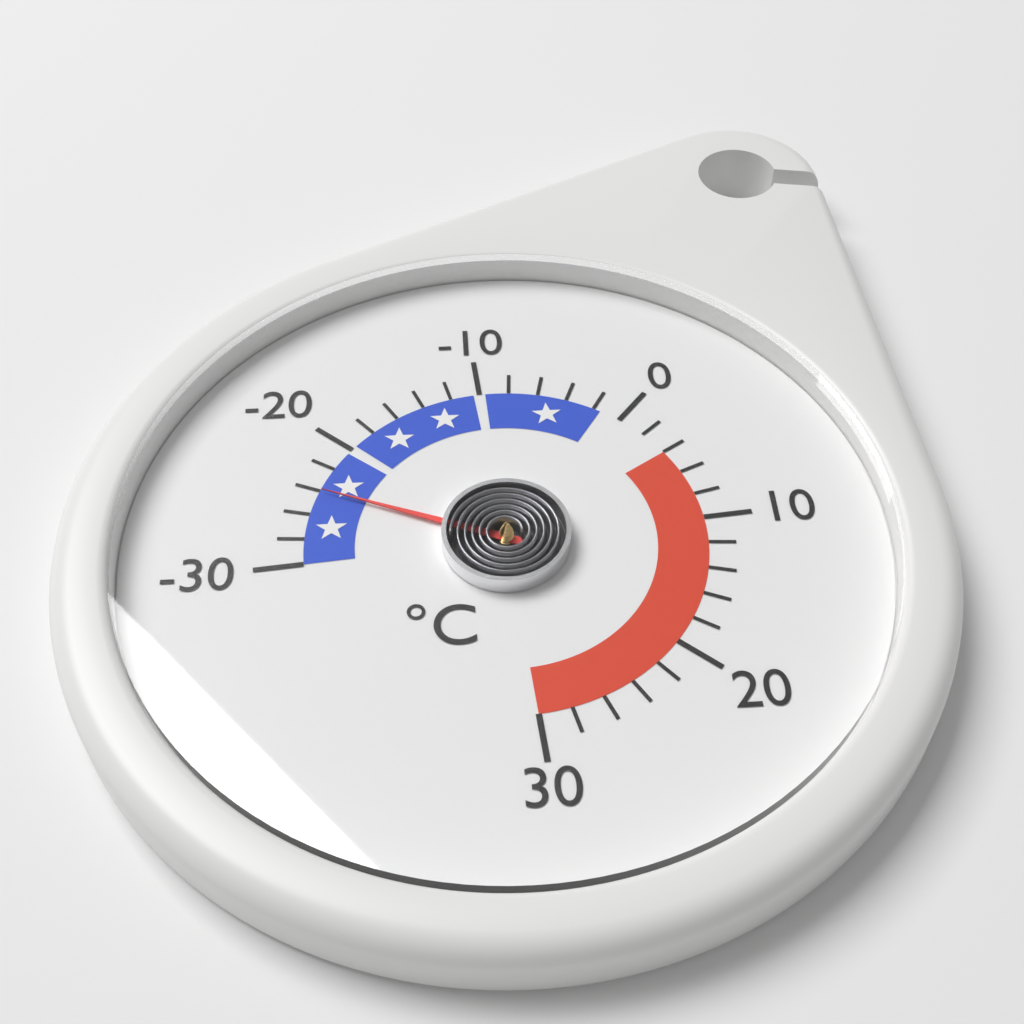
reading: -24 °C
